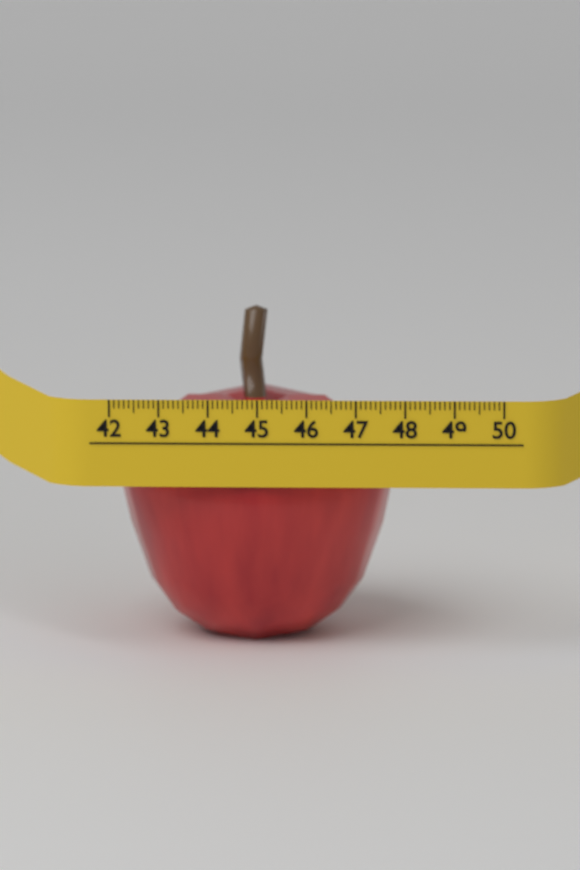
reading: 47.8 (no unit)
